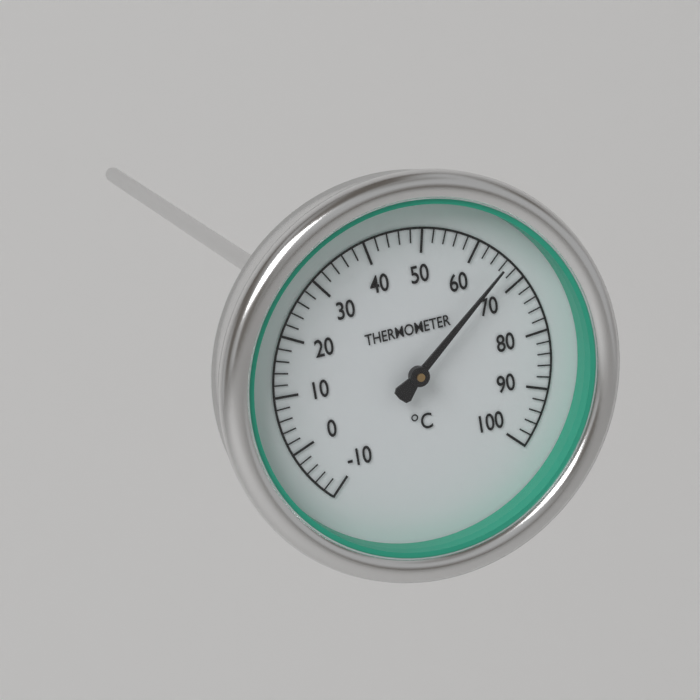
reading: 66 °C
